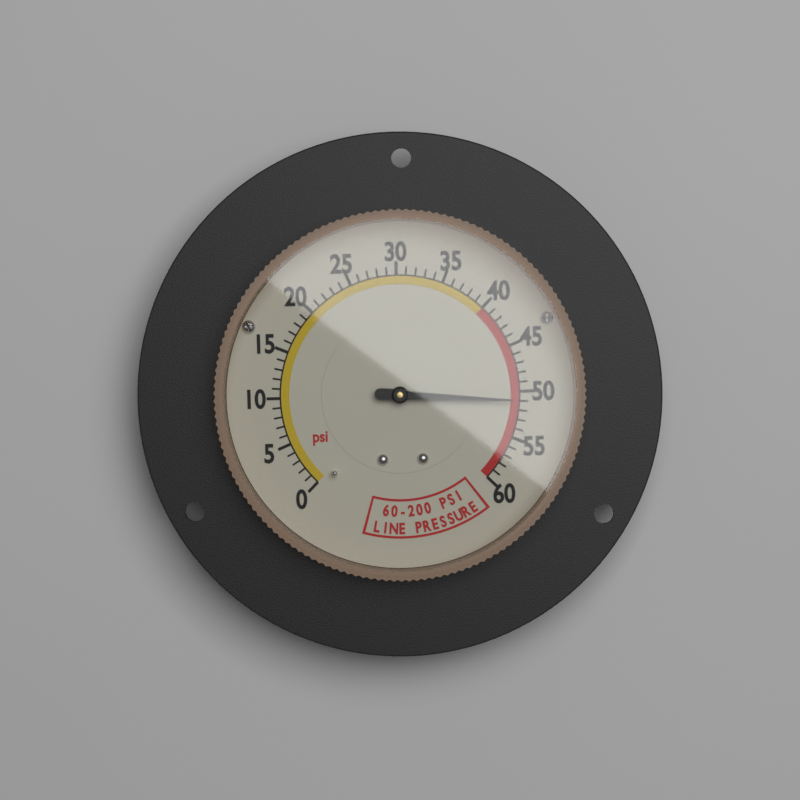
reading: 51 psi
